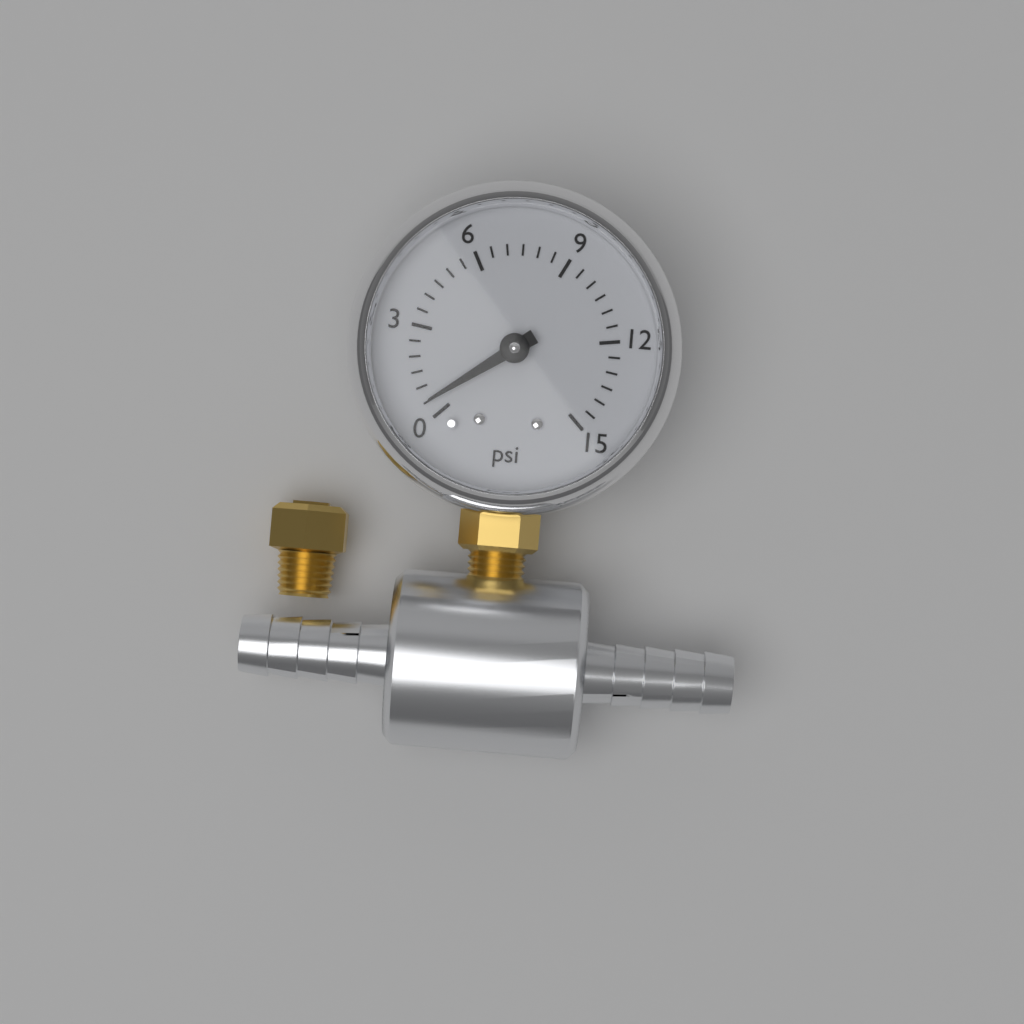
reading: 0.5 psi
